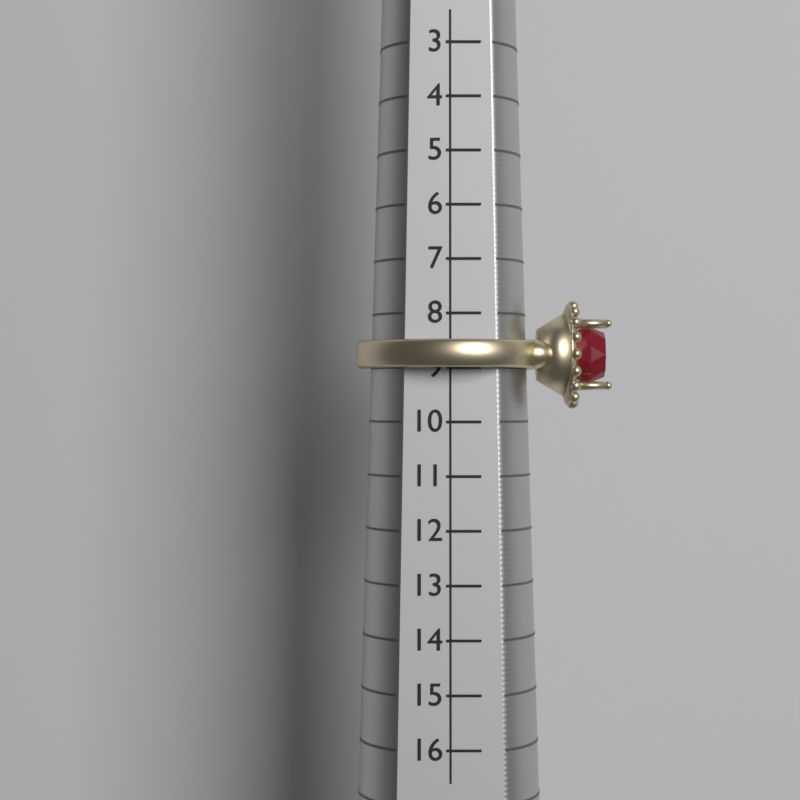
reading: 9 (no unit)
